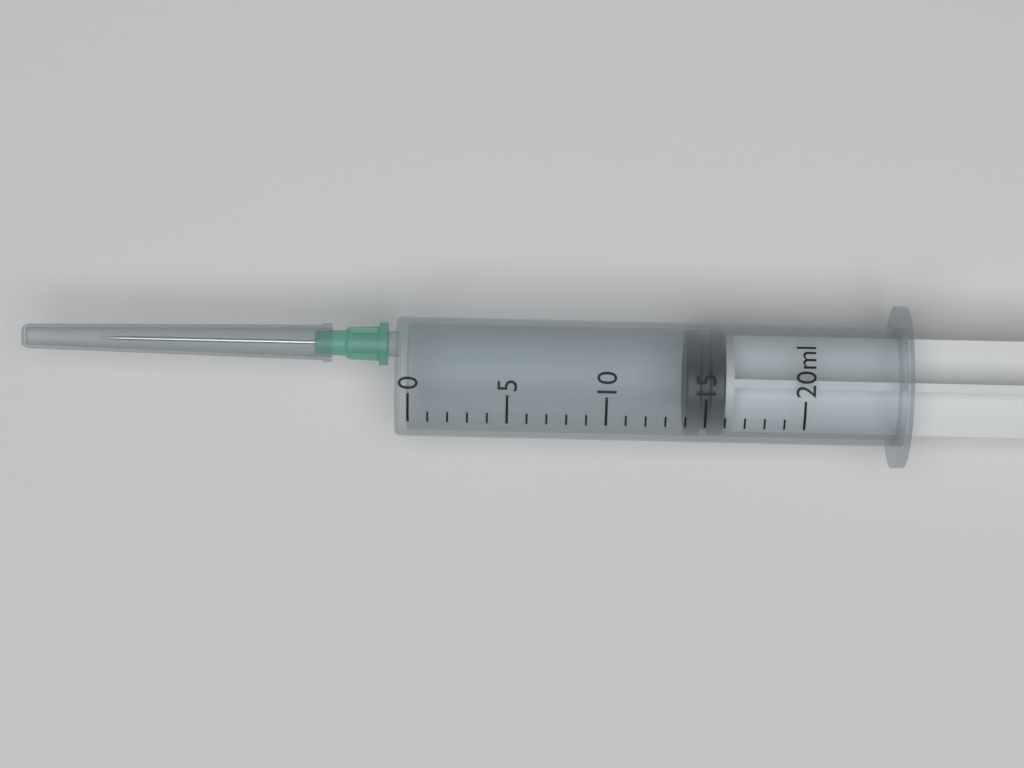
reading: 14 ml
